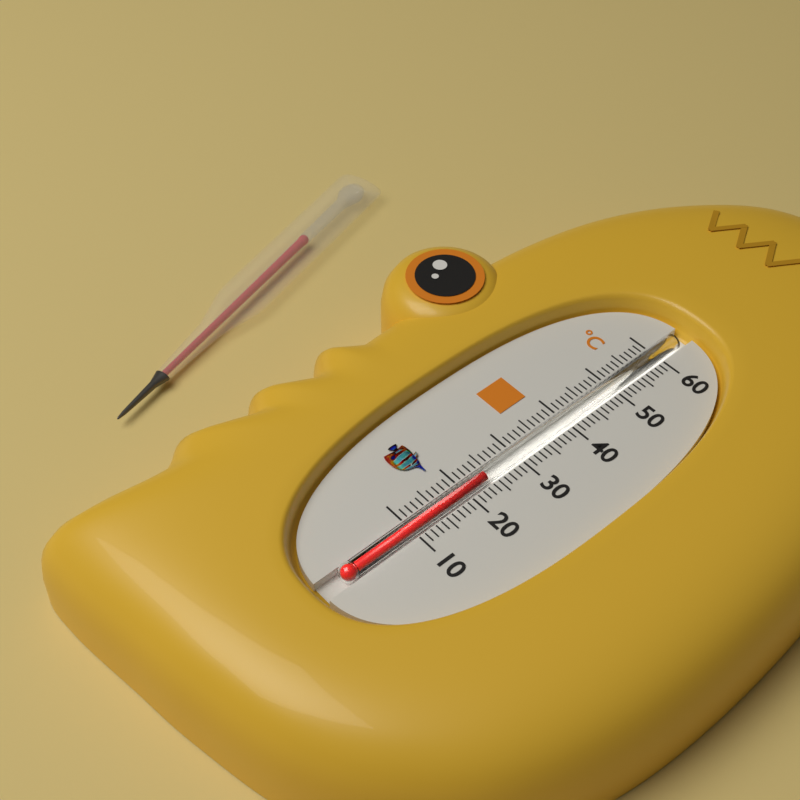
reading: 24 °C
